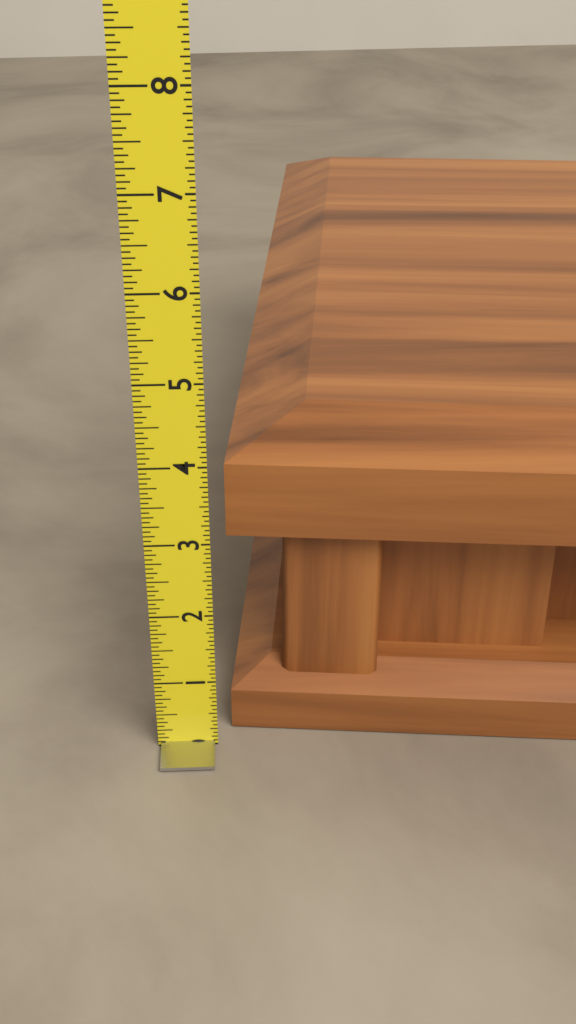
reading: 4.2500 (no unit)
